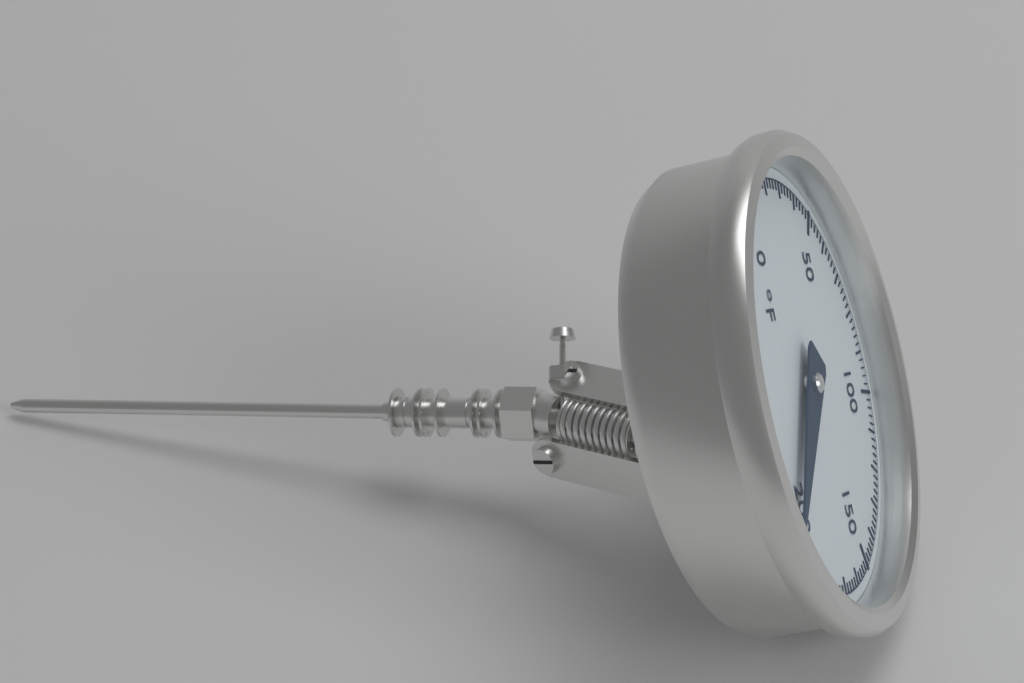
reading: 204 °F
